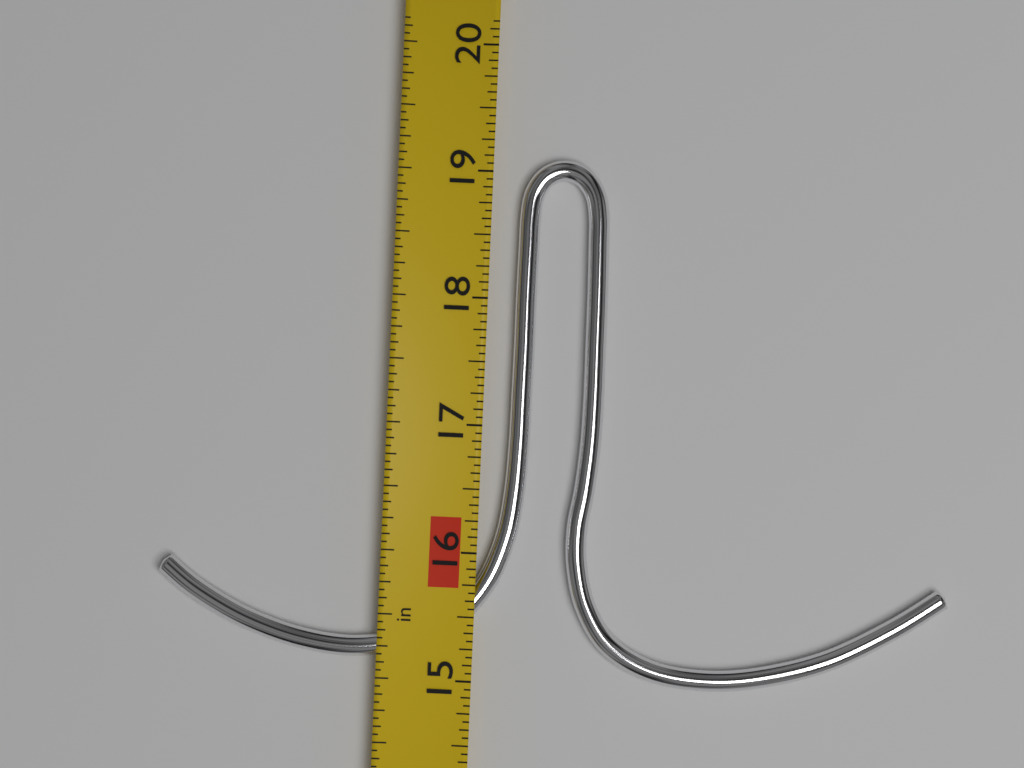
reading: 19.1250 in
